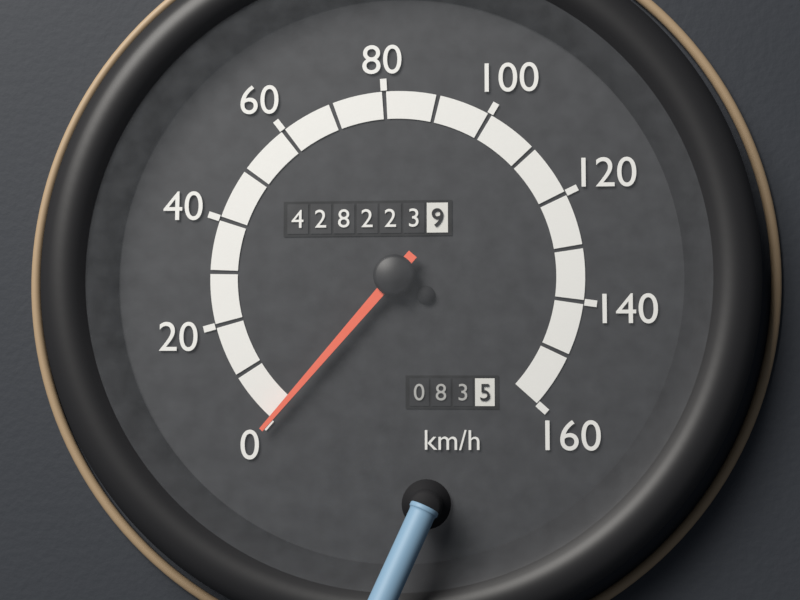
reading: 0 km/h
